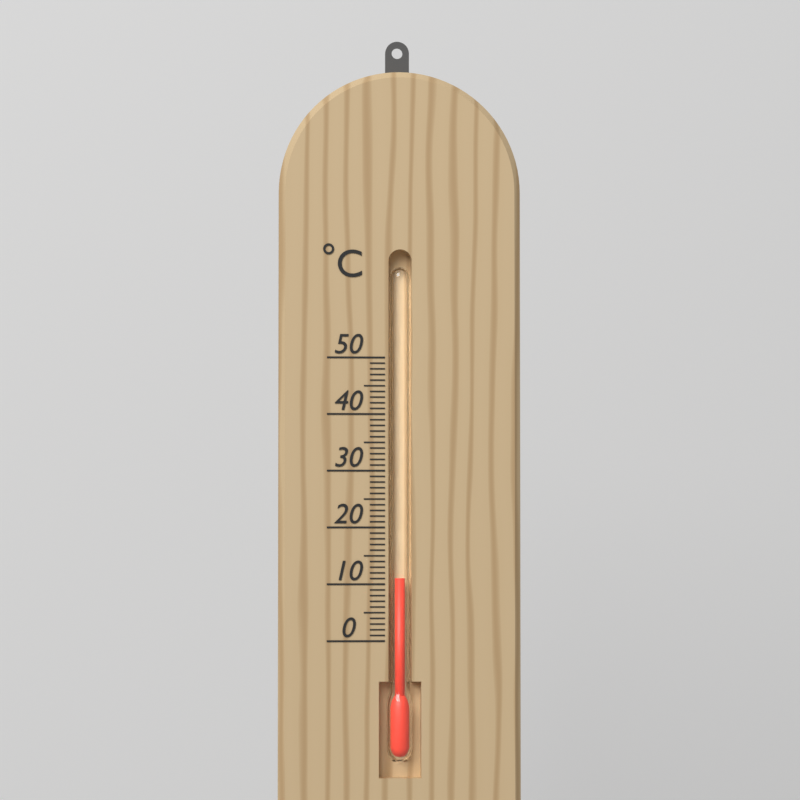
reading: 11 °C
